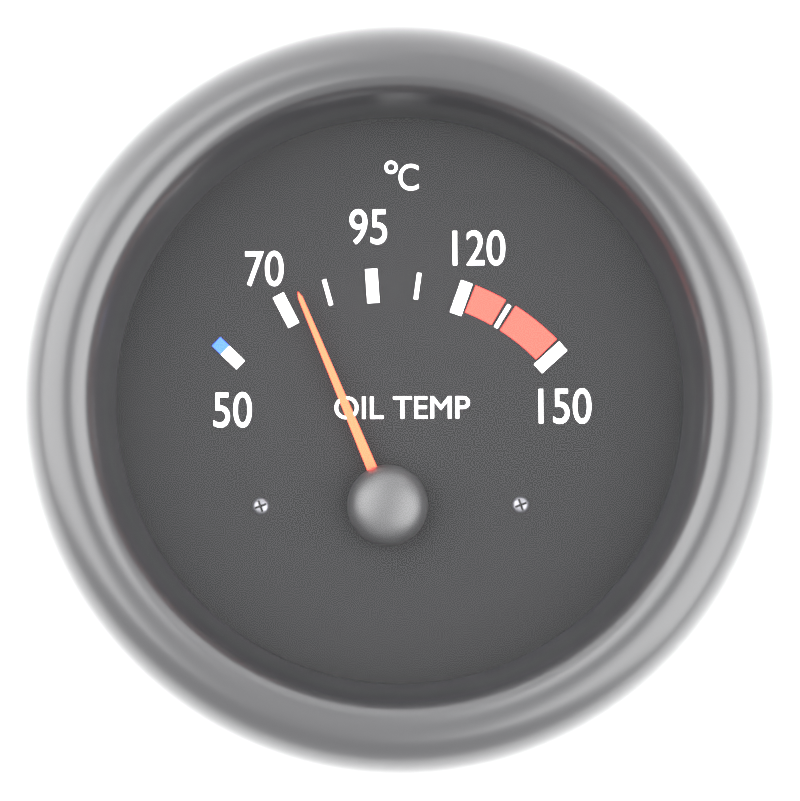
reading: 75.0 °C
